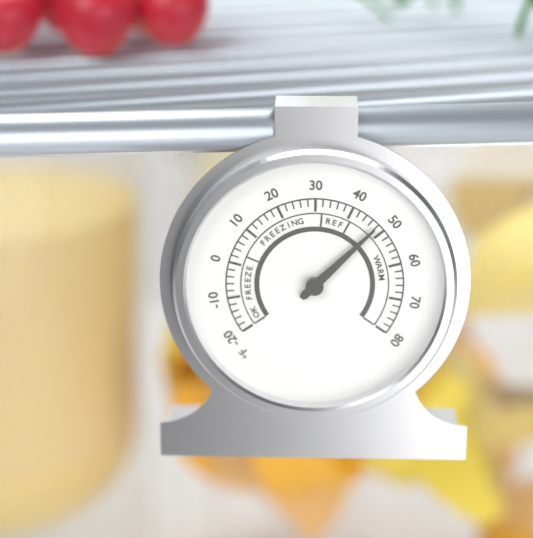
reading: 48 °F
